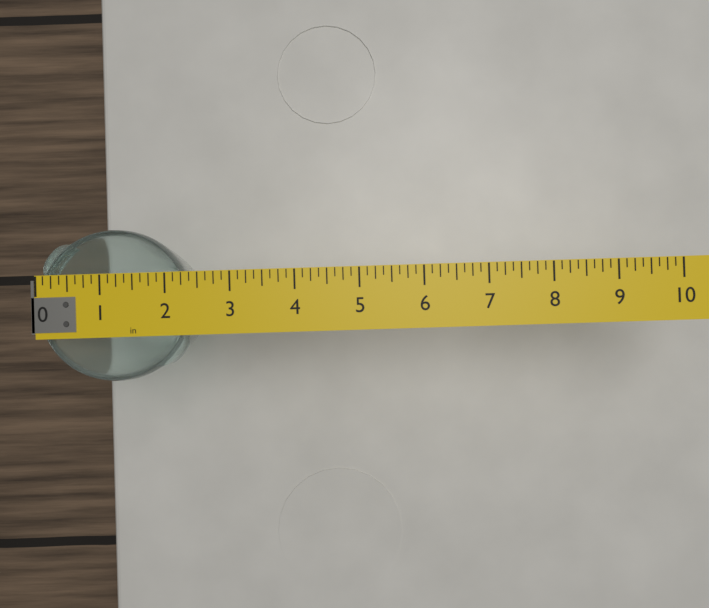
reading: 2.375 in
